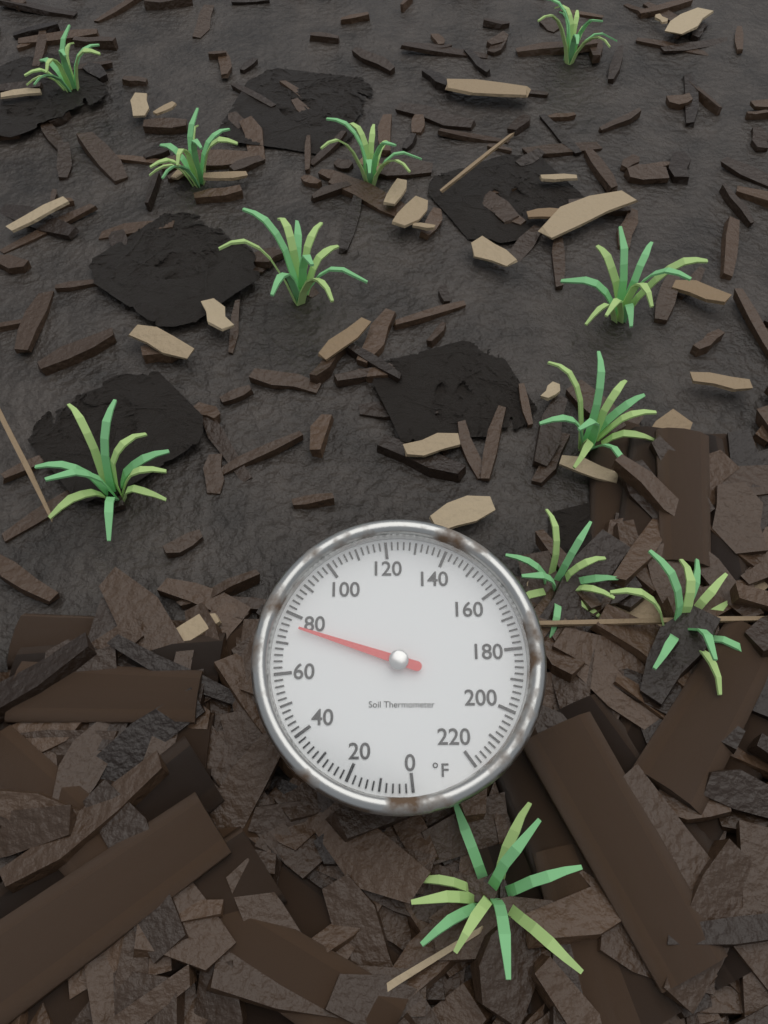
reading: 76 °F
